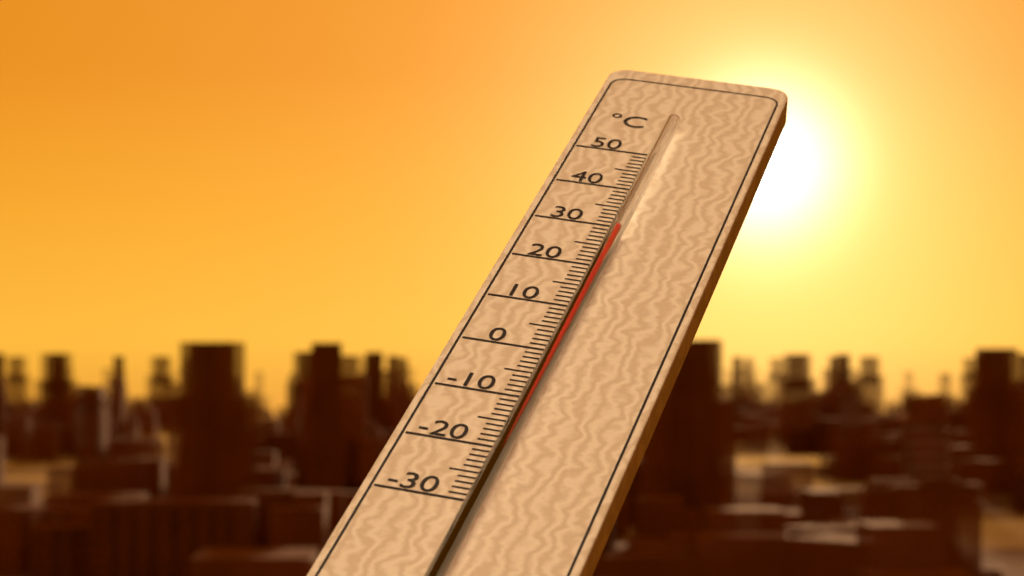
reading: 27 °C
